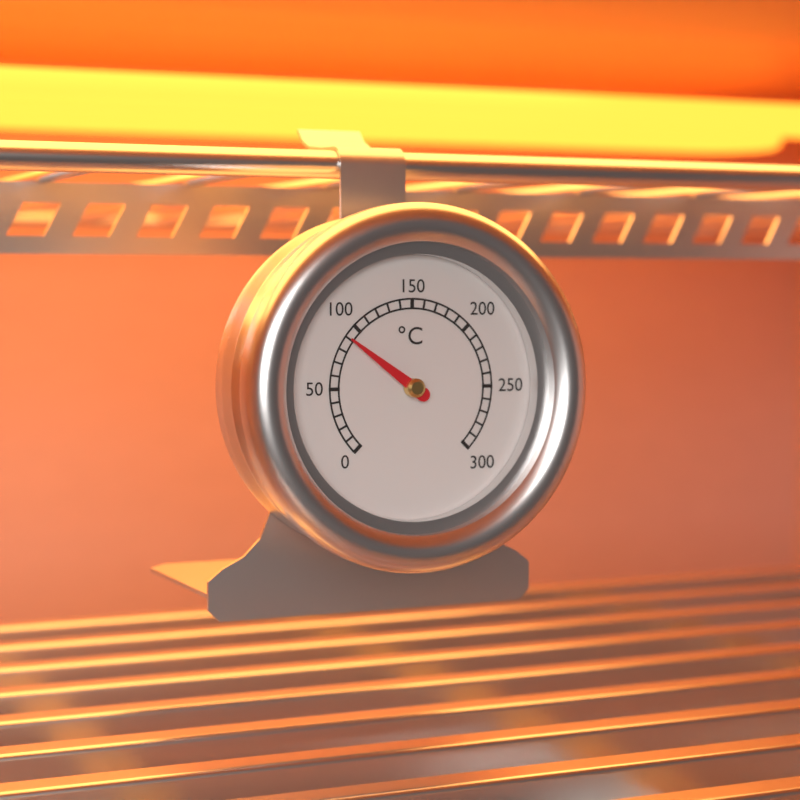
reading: 90 °C
